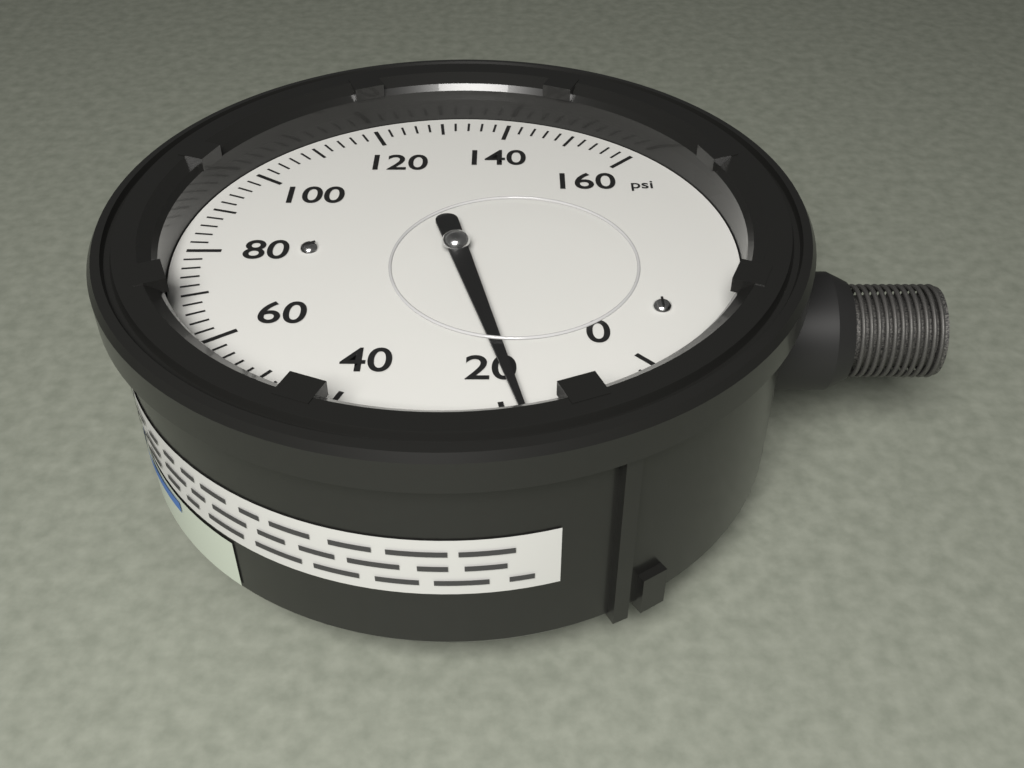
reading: 18 psi
